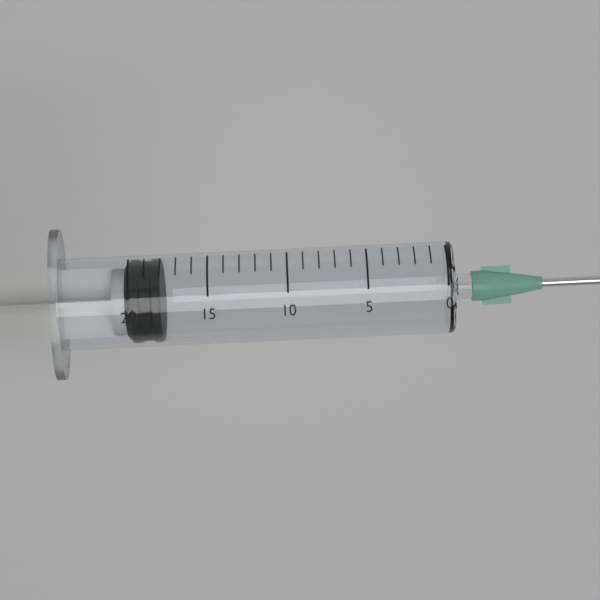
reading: 18 ml
